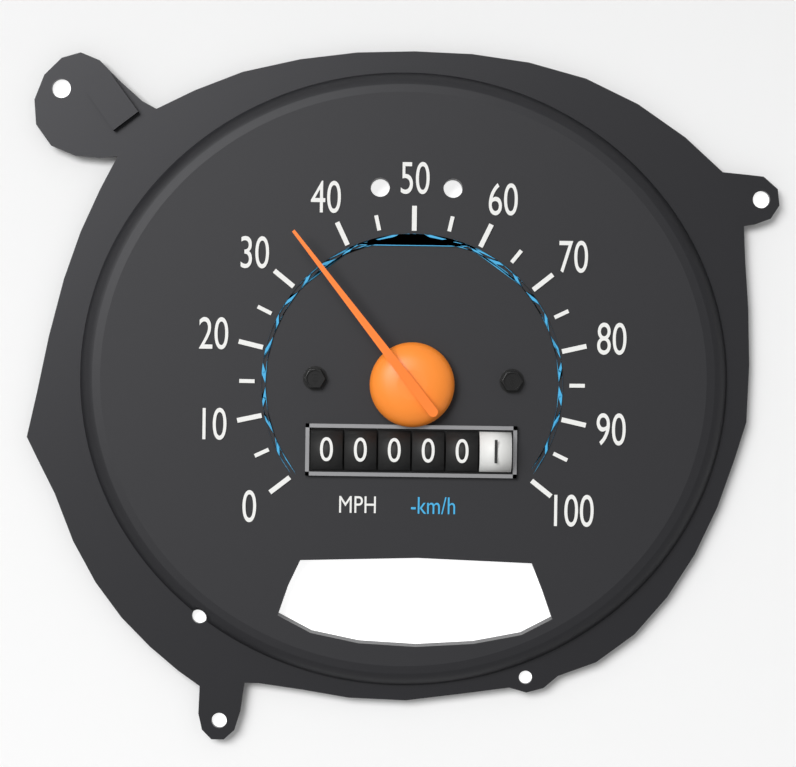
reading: 35 MPH
